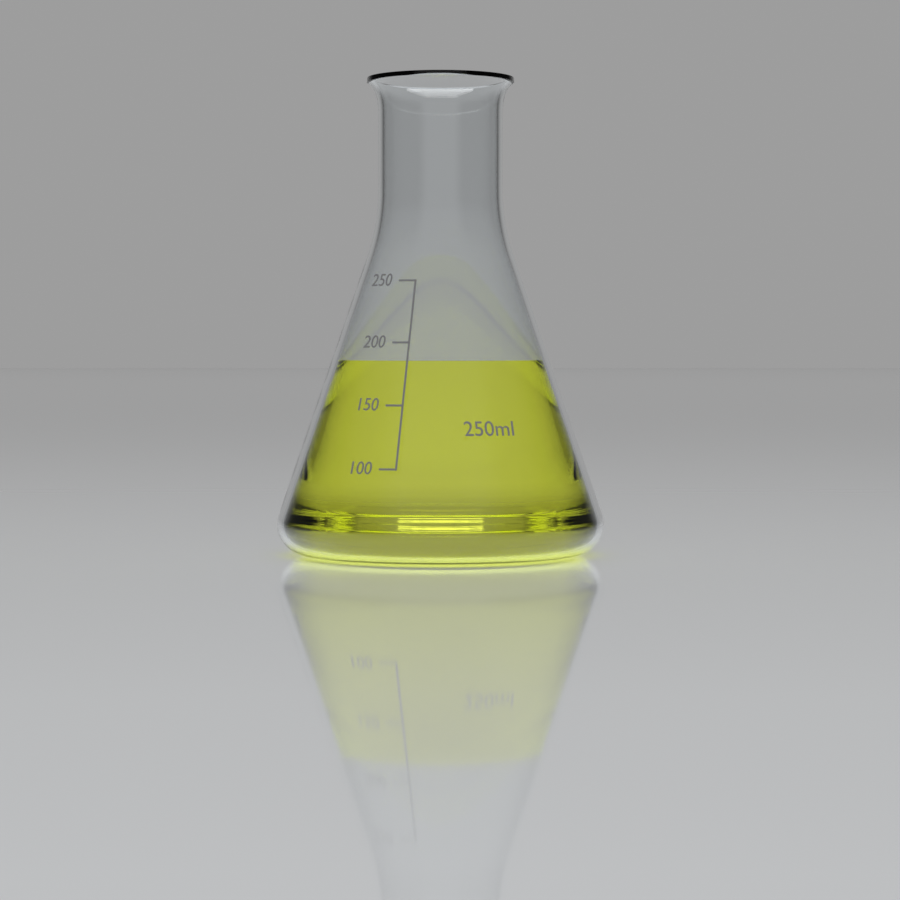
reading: 185 ml
